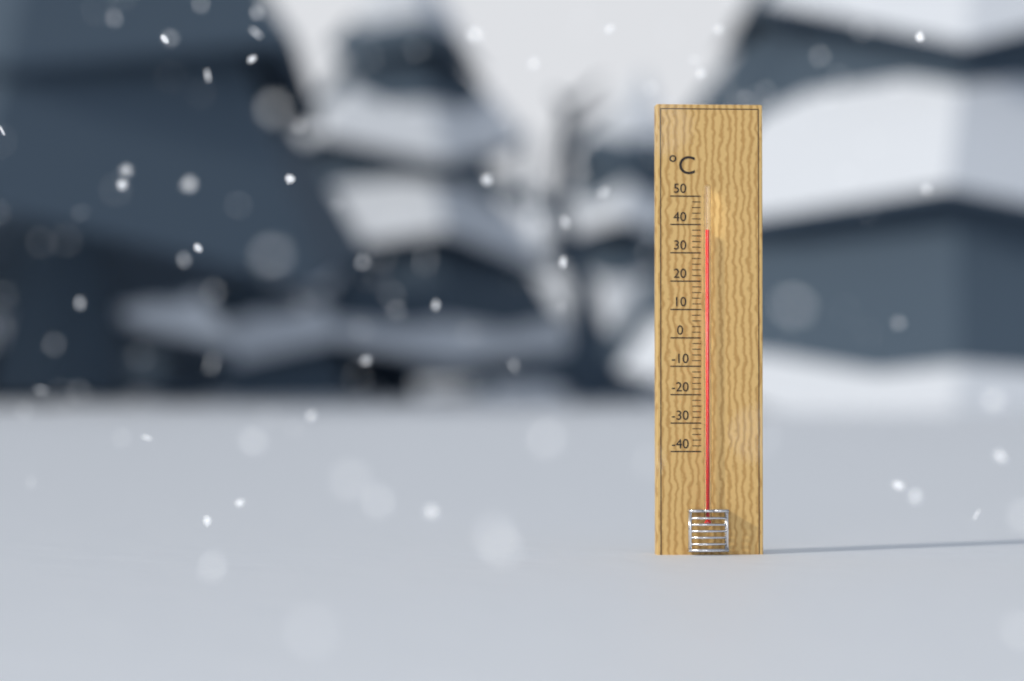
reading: 38 °C
